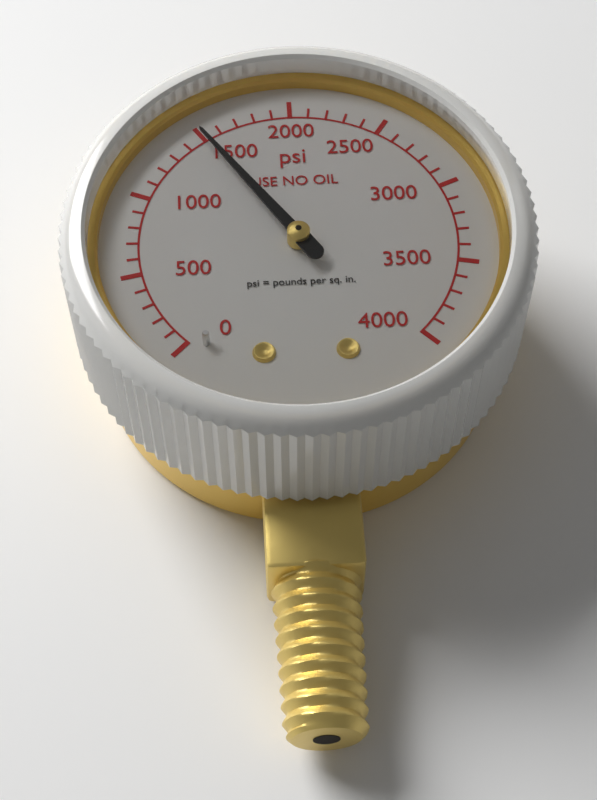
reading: 1500 psi
